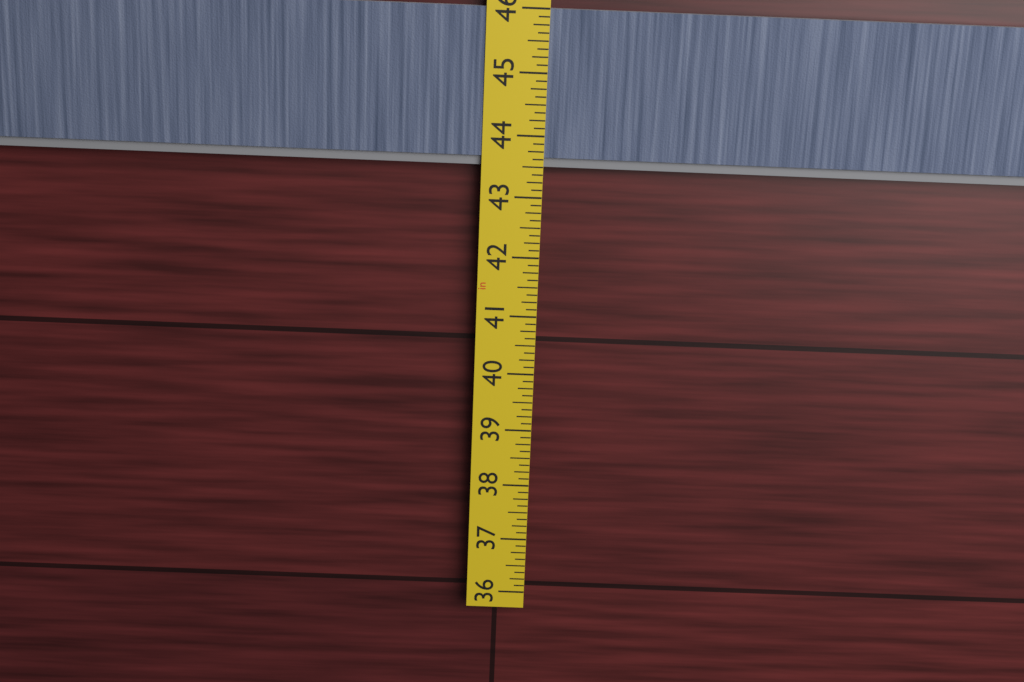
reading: 43.500 in
